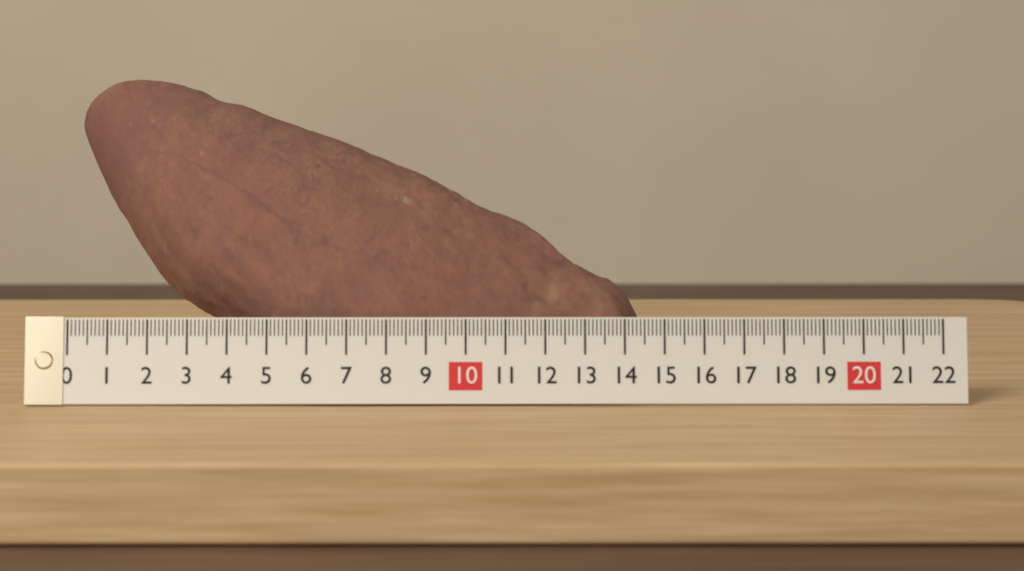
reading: 14.5 (no unit)
